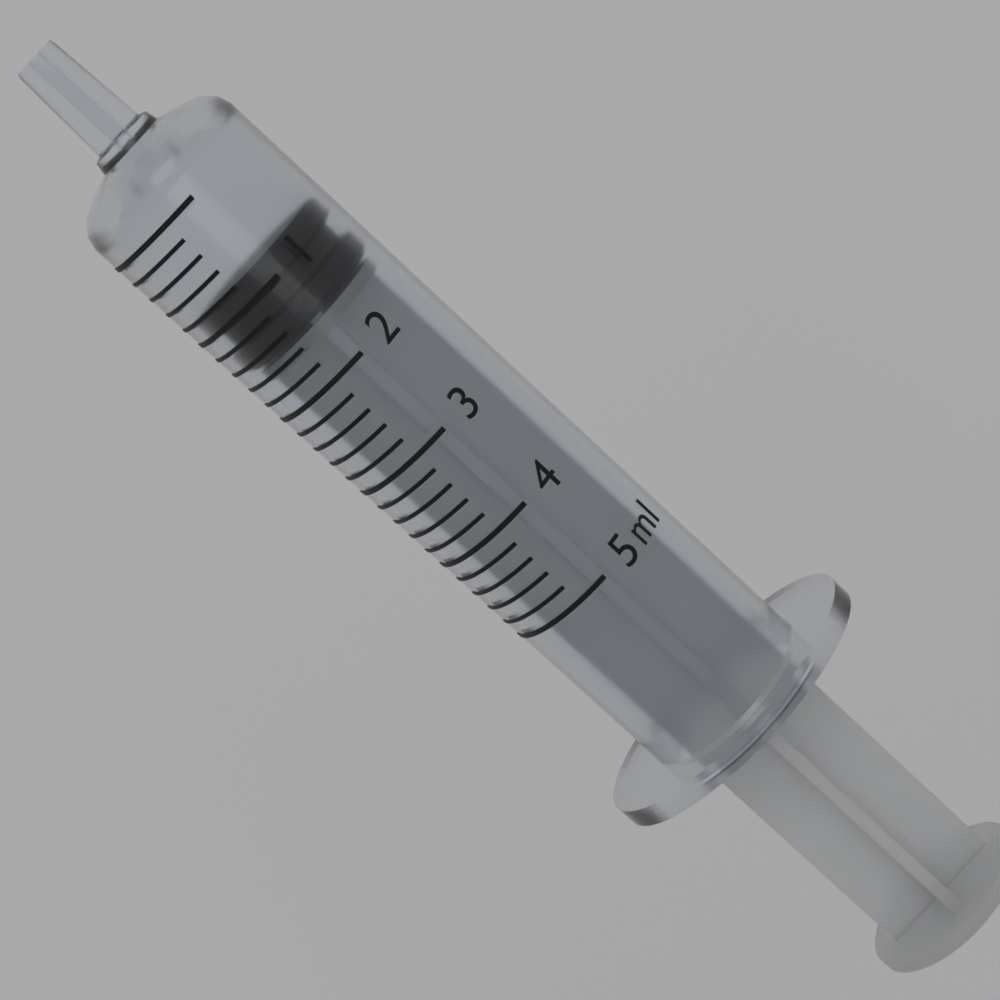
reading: 0.8 ml
